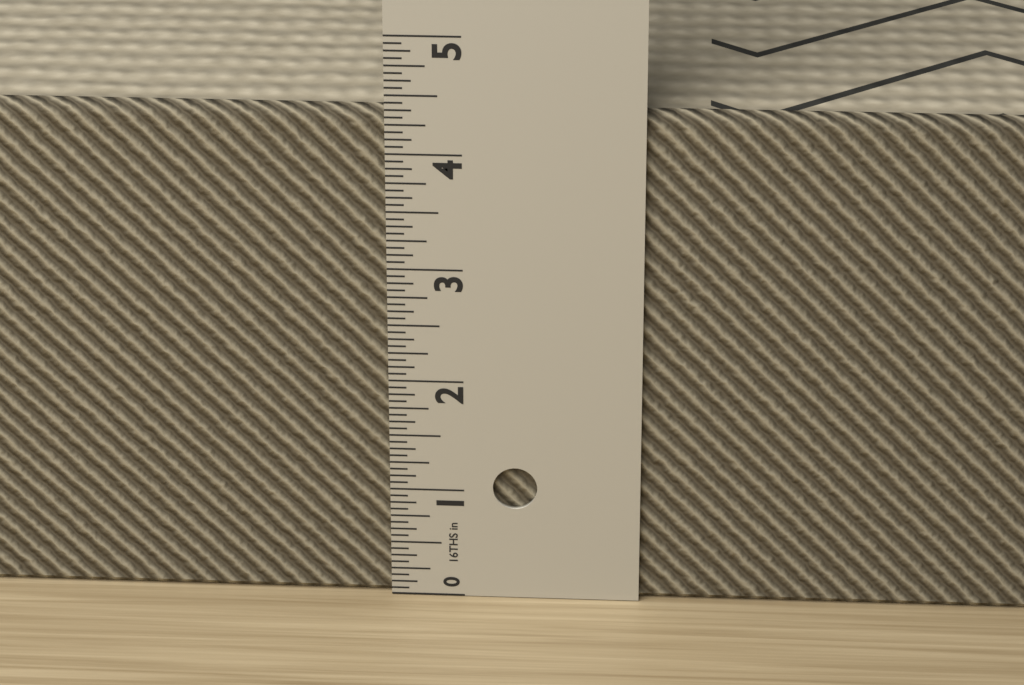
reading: 4.3750 in
